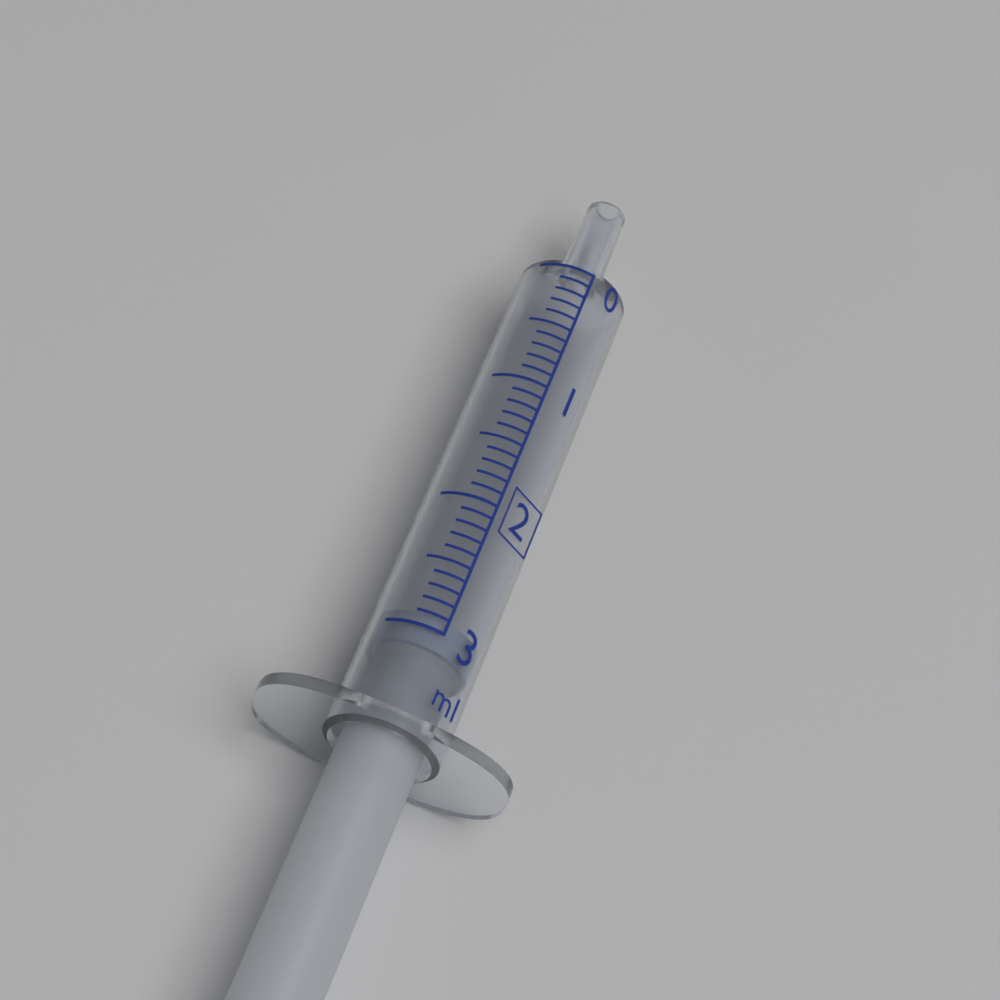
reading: 2.9 ml
